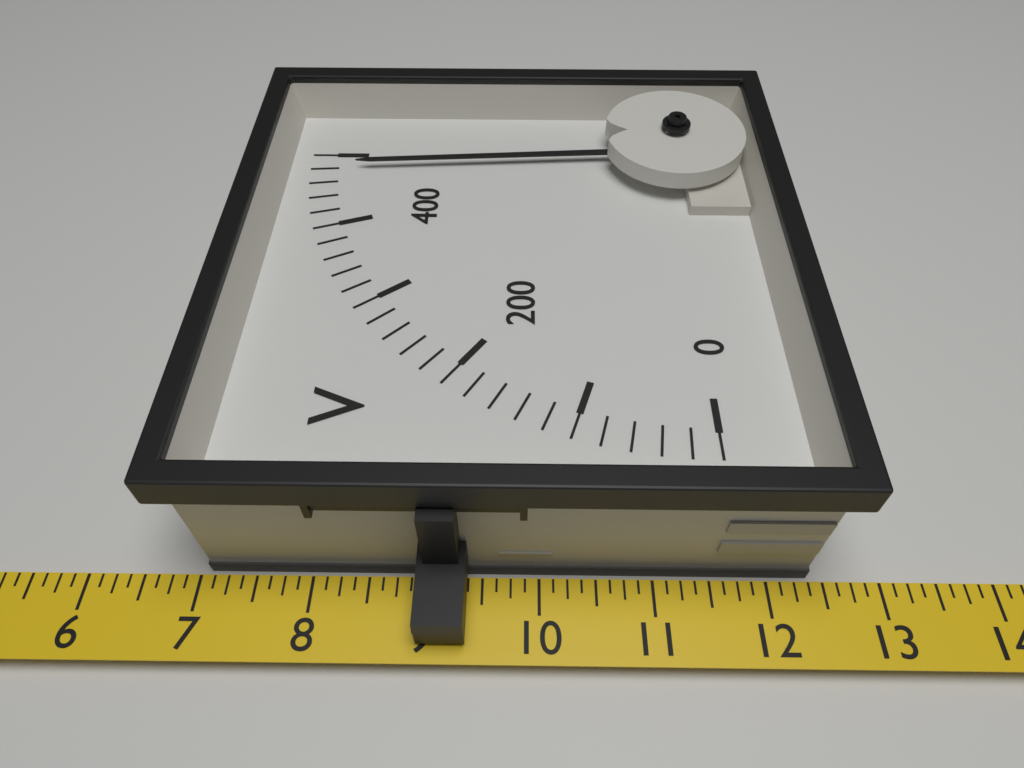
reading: 480 V
